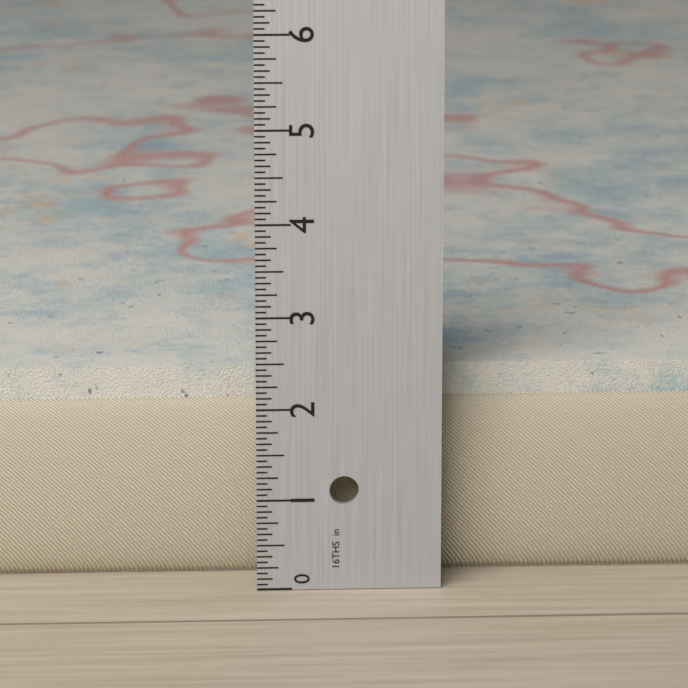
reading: 2.3125 in
